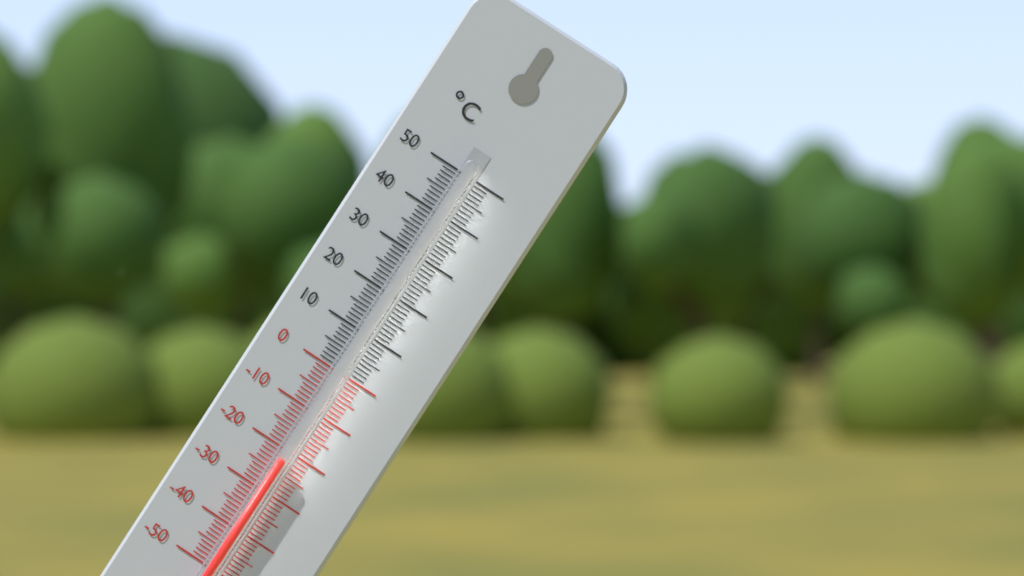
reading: -22 °C
